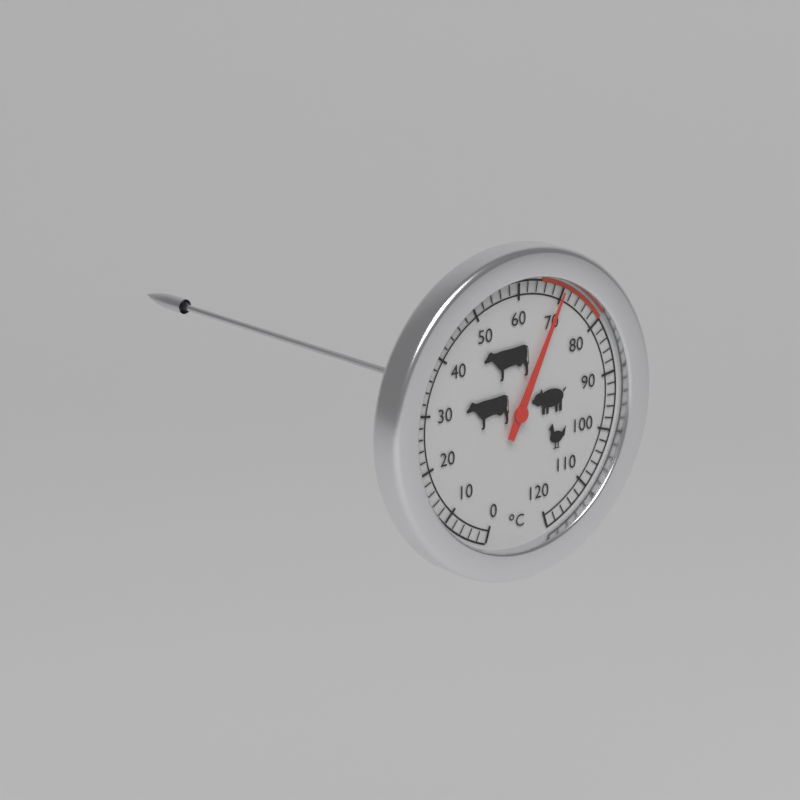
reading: 70 °C
